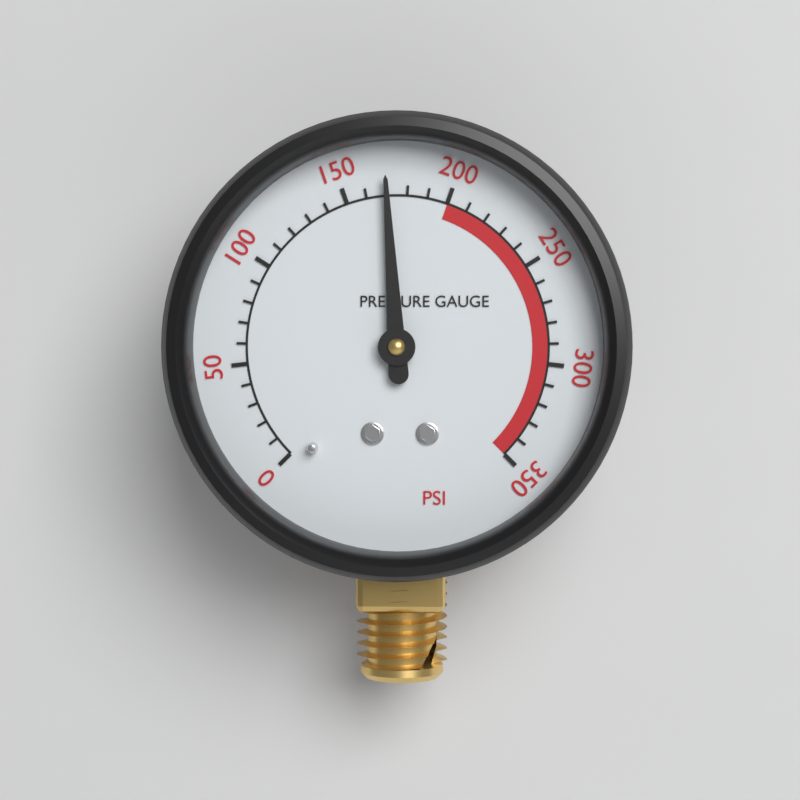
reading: 170 psi
